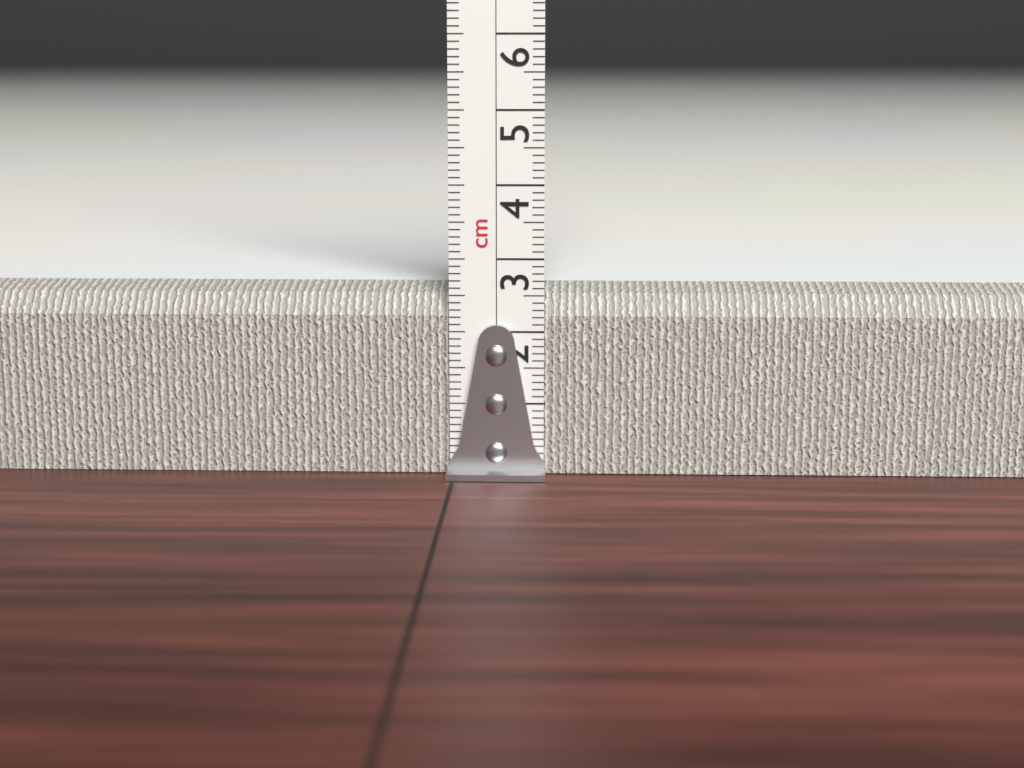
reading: 2.6 cm
